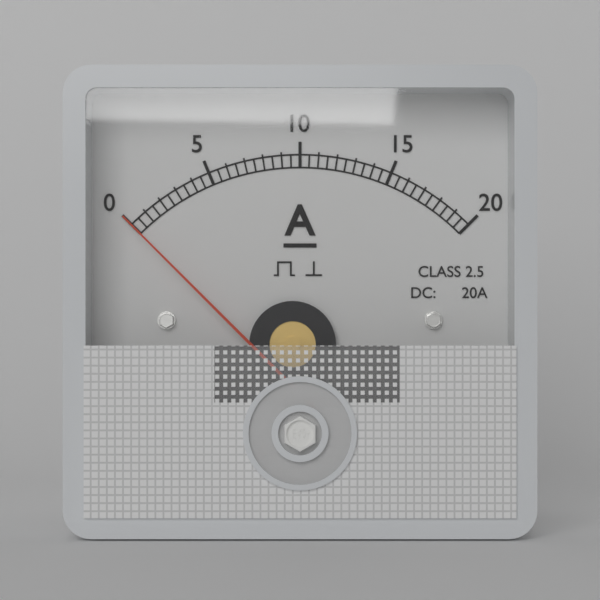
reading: 0.0 A
